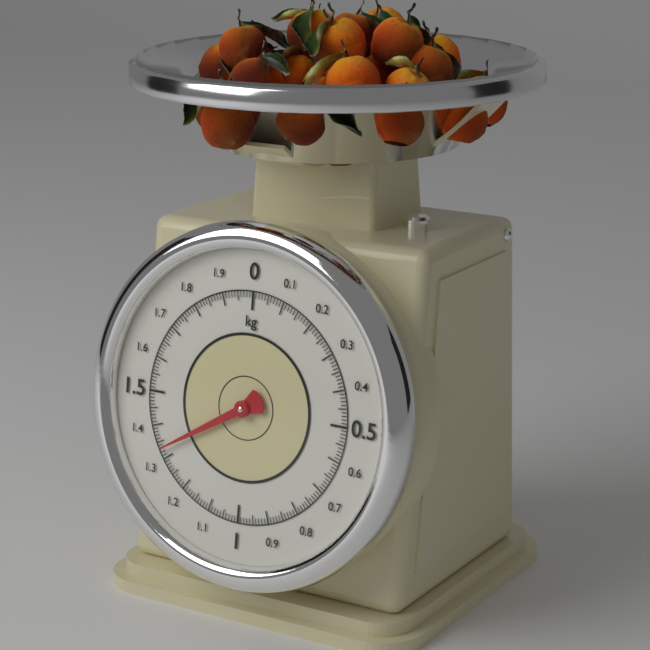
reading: 1.33 kg
